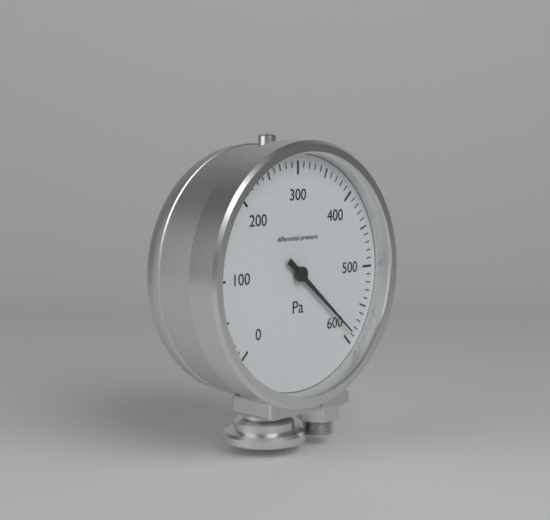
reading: 590 Pa
